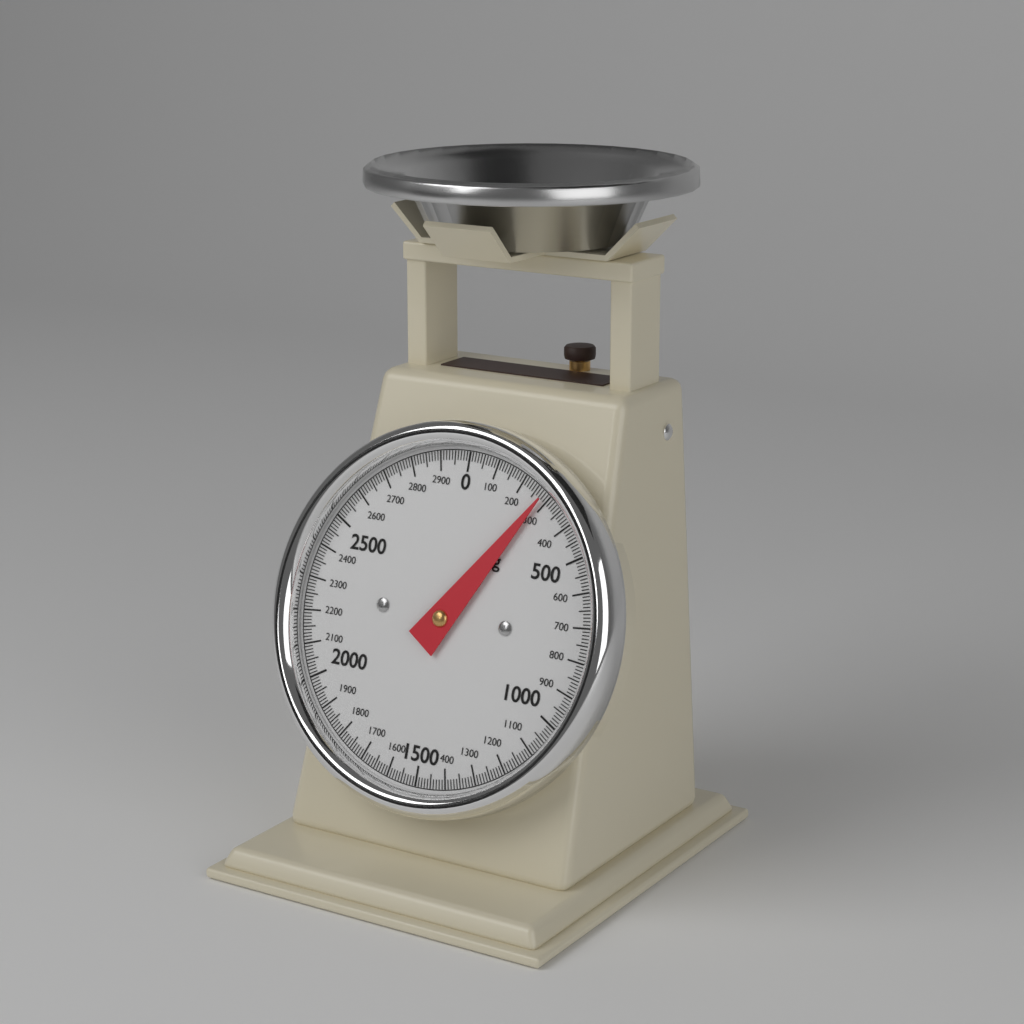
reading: 280 g
